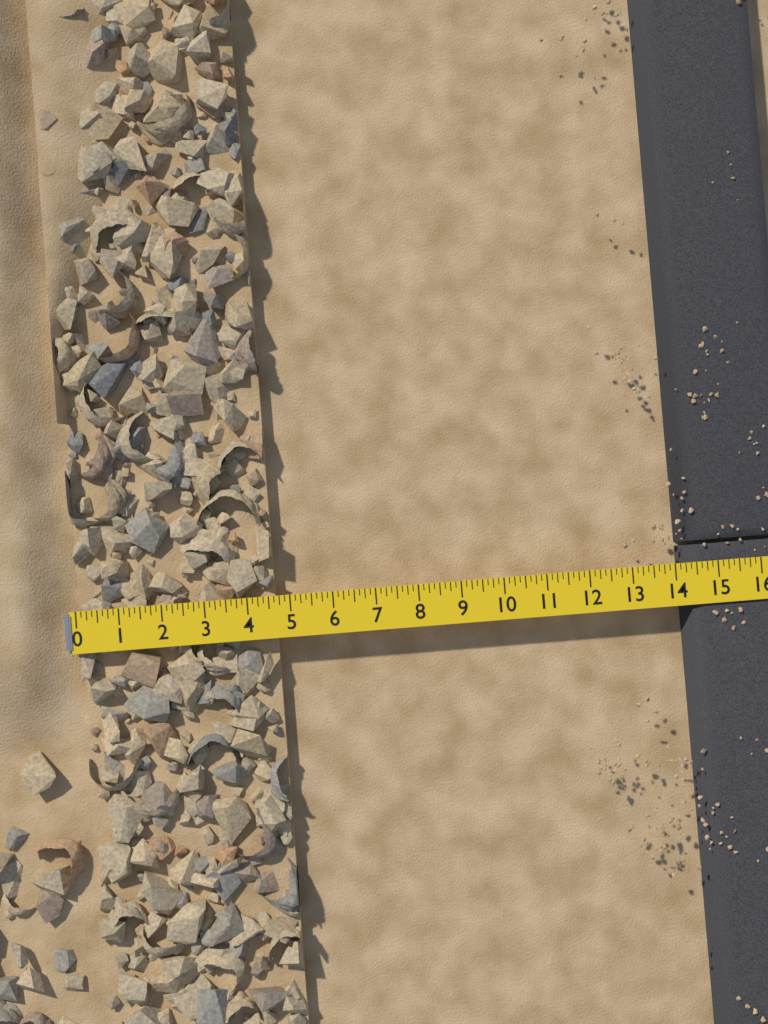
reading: 4.625 (no unit)
